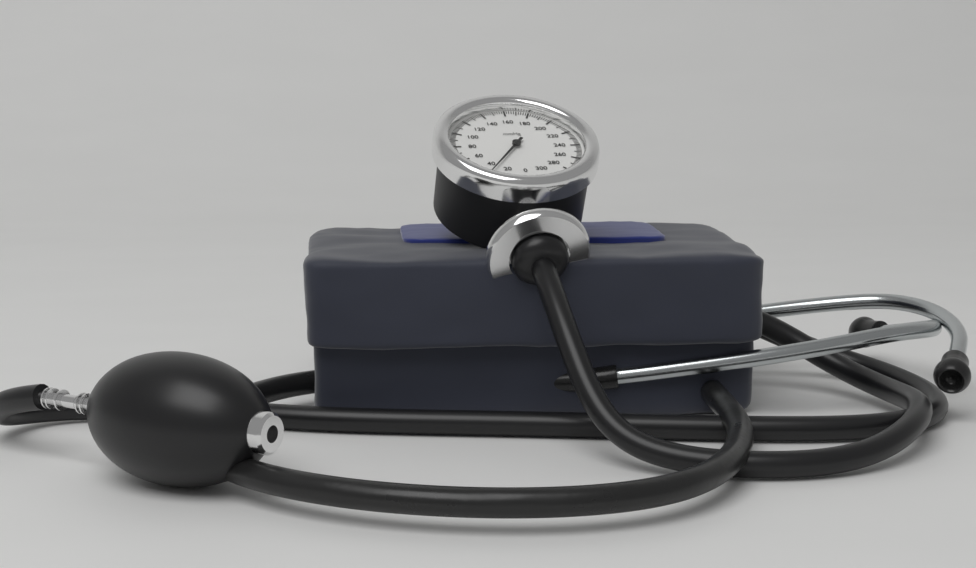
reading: 32 mmHg
